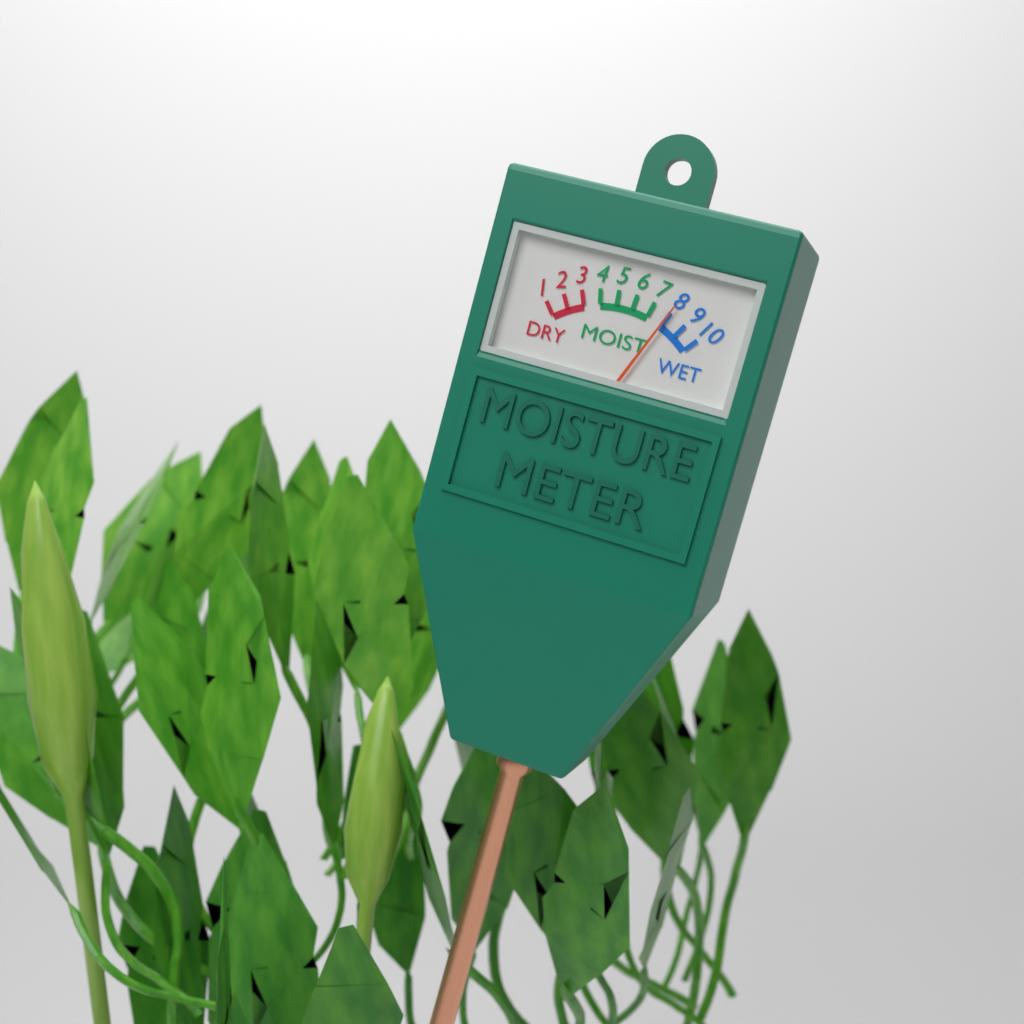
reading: 8 (no unit)
